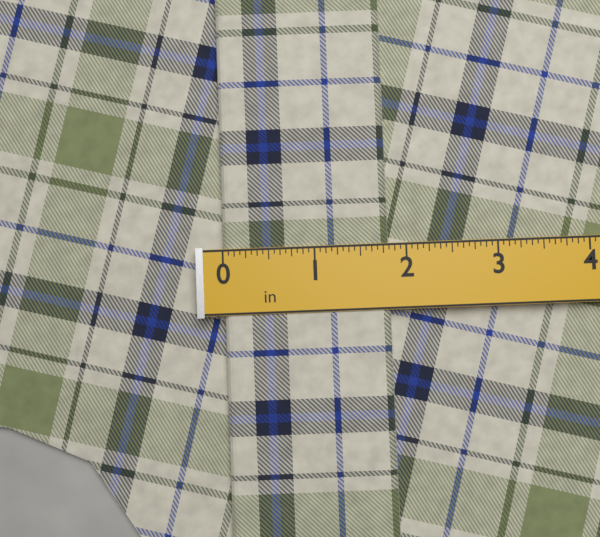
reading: 1.8125 in
